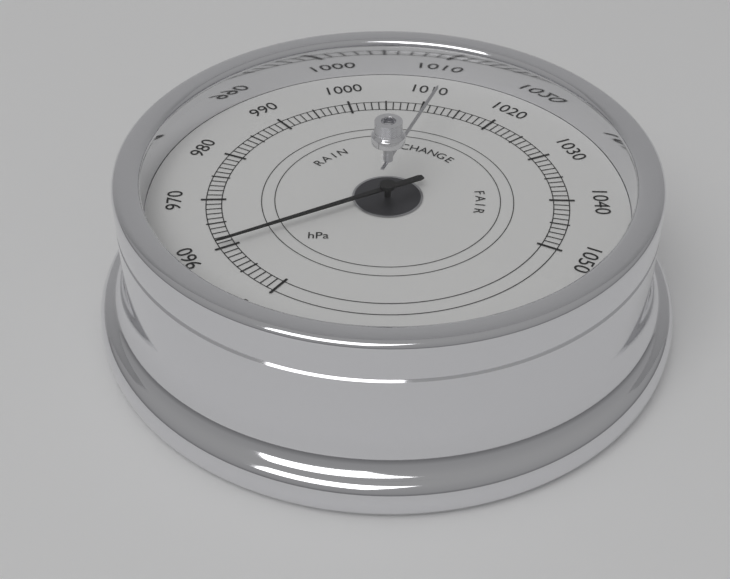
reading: 960 hPa
